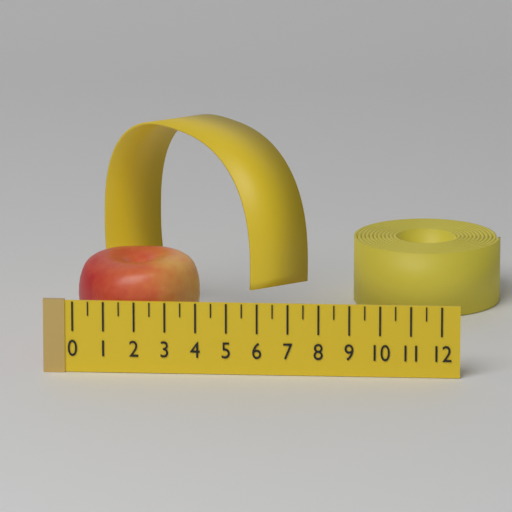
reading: 4.0 (no unit)
